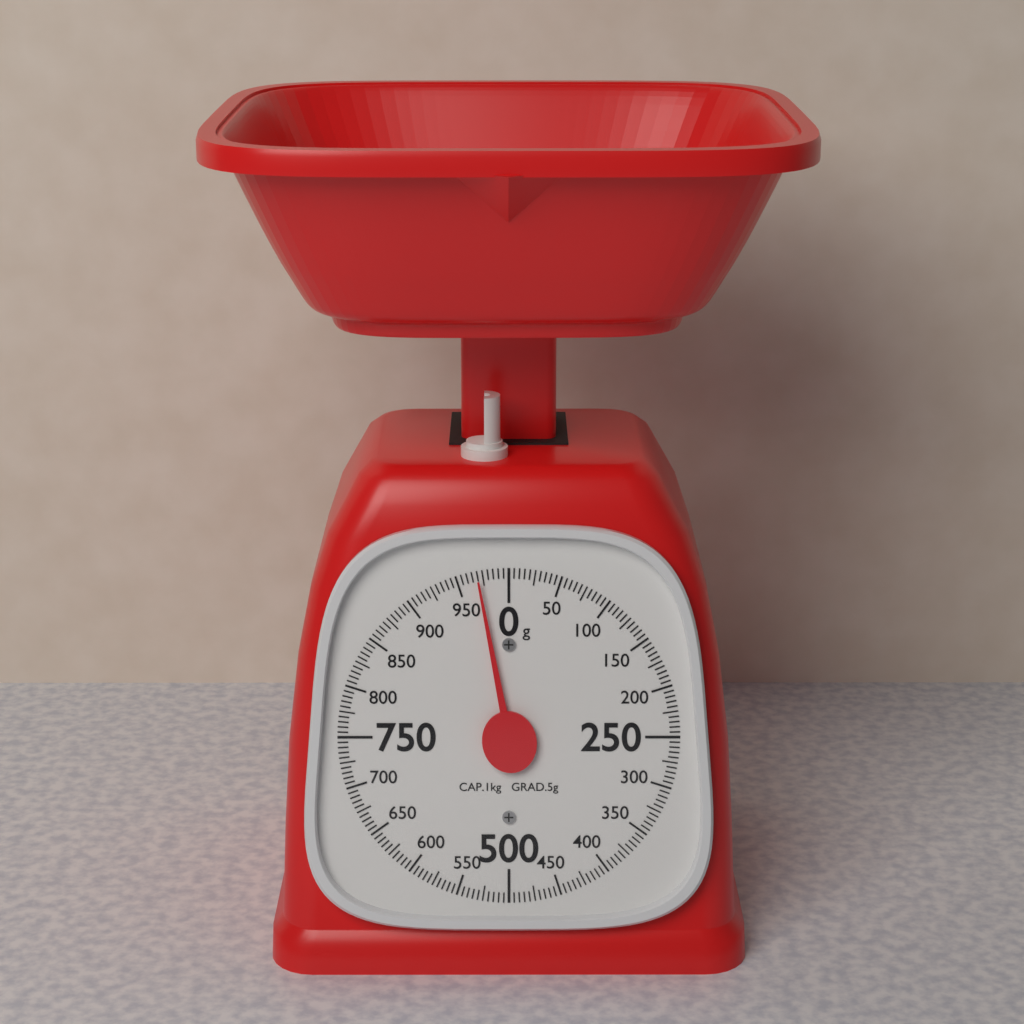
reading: 970 g
